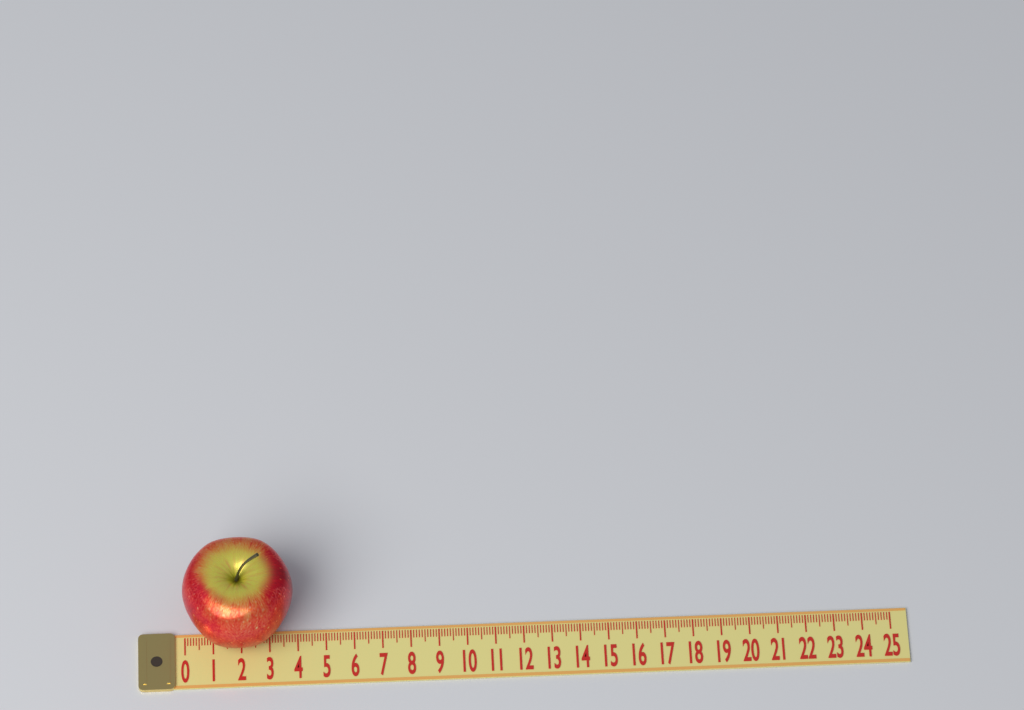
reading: 3.9 (no unit)
